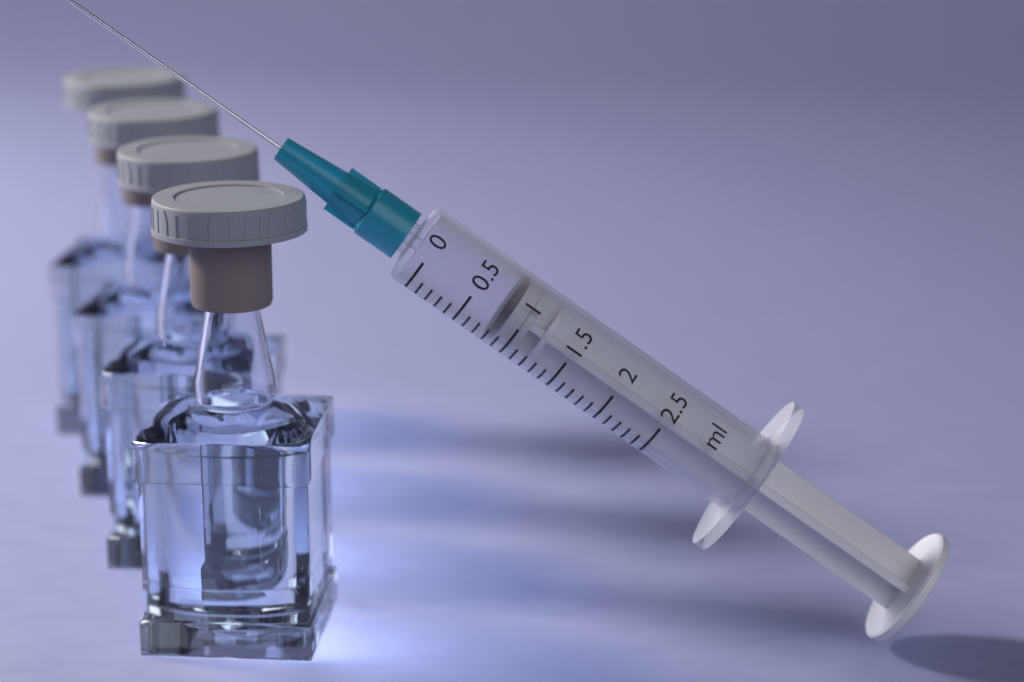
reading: 0.8 ml
